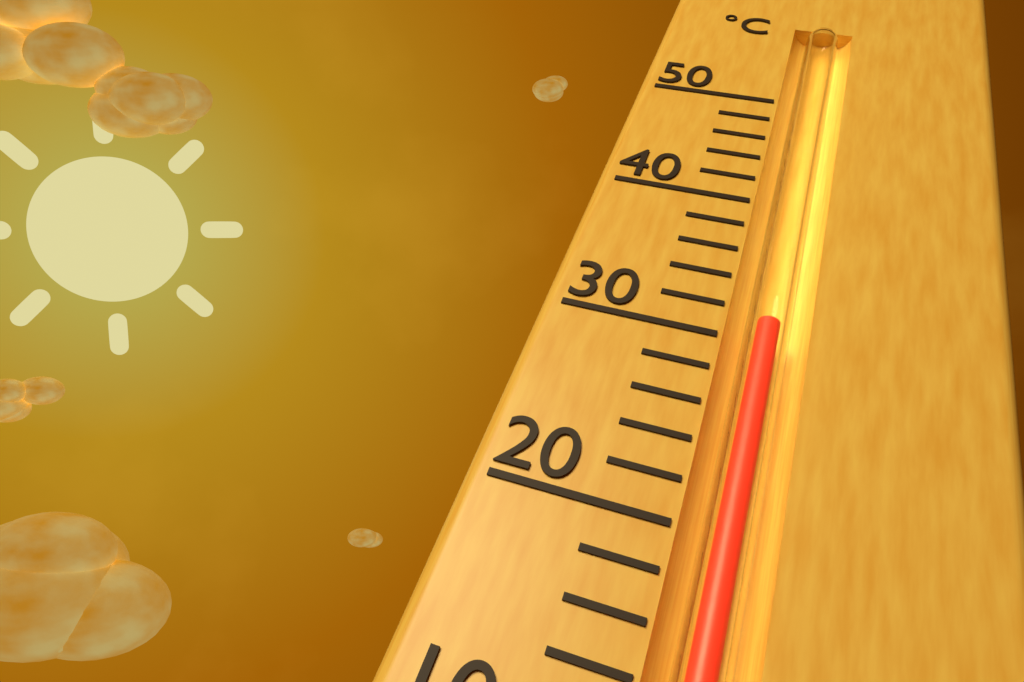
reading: 31 °C
